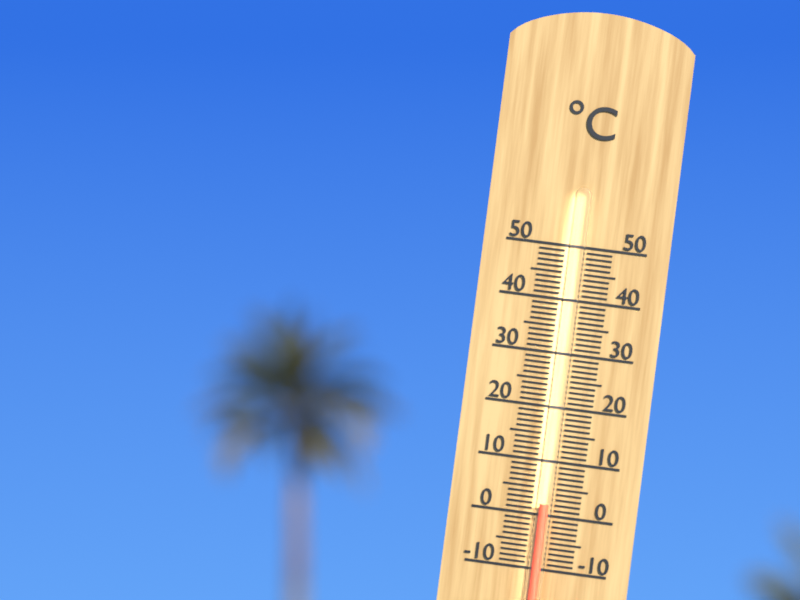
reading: 2 °C
